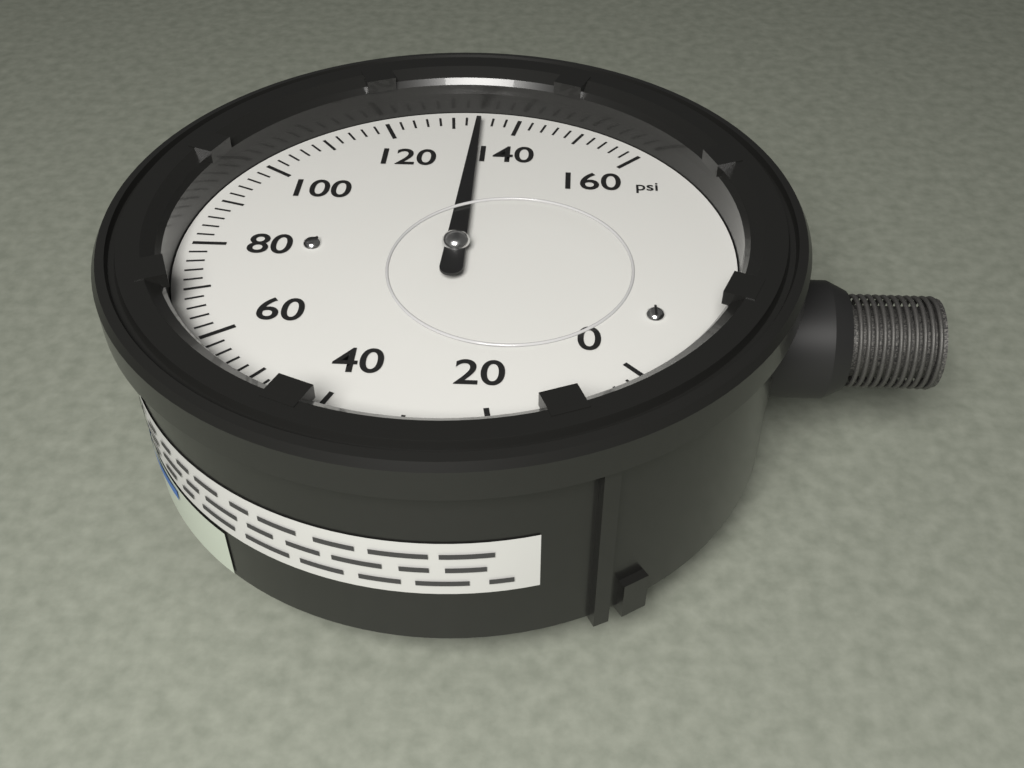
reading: 134 psi
